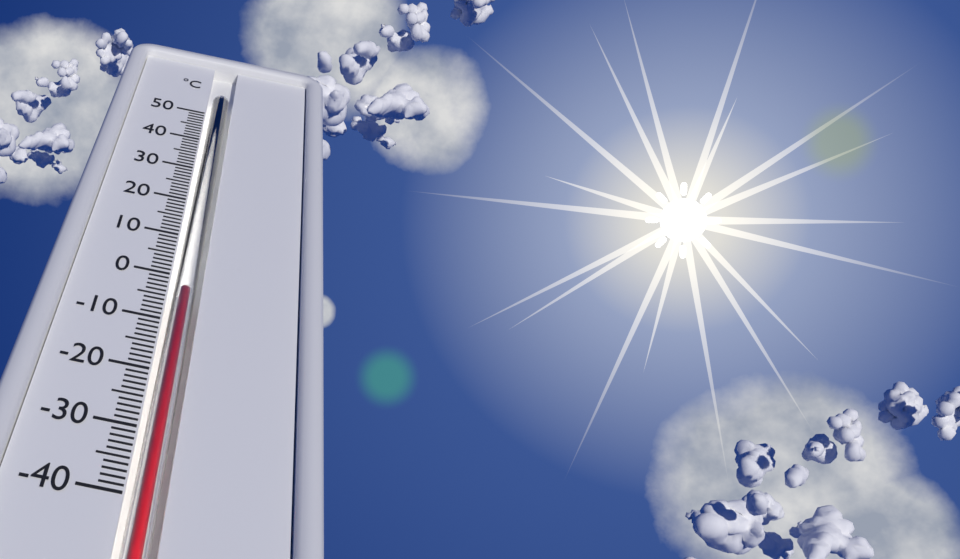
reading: -3 °C
